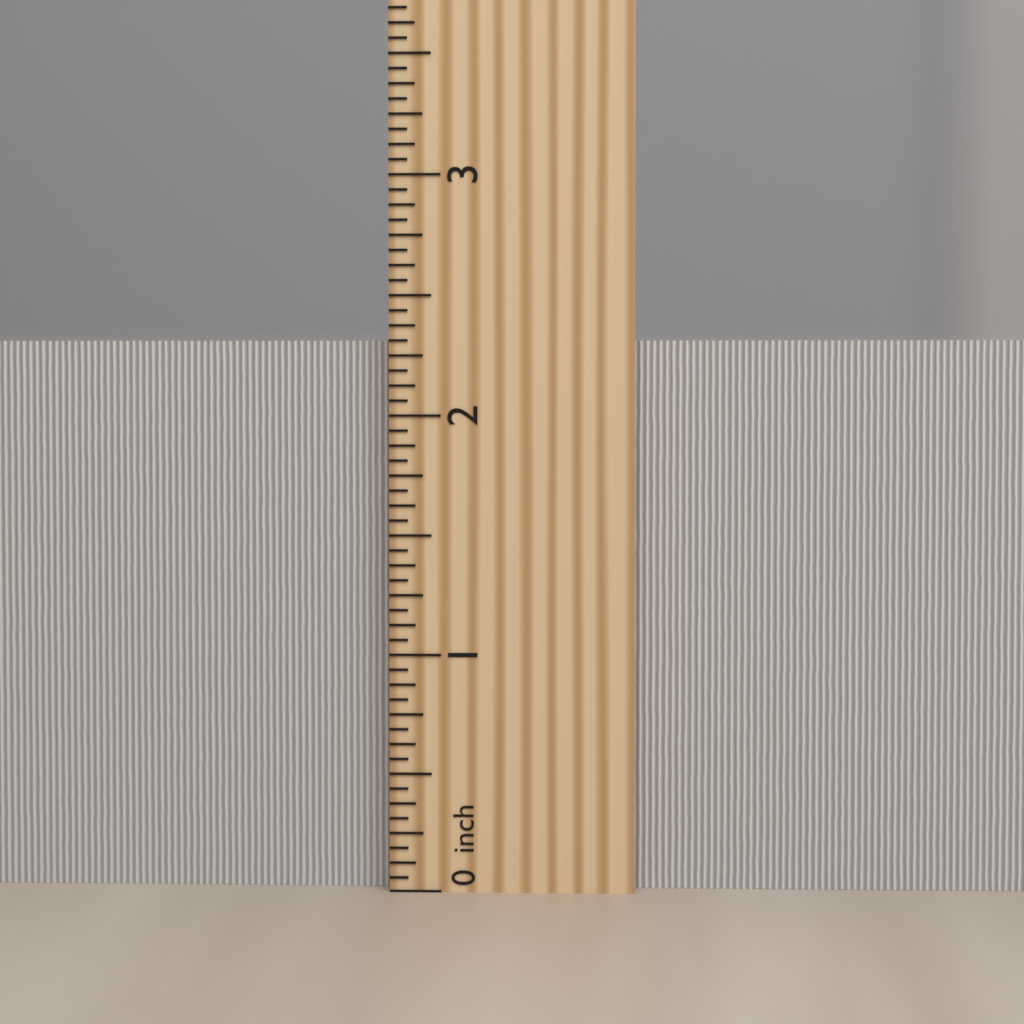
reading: 2.3125 inch
